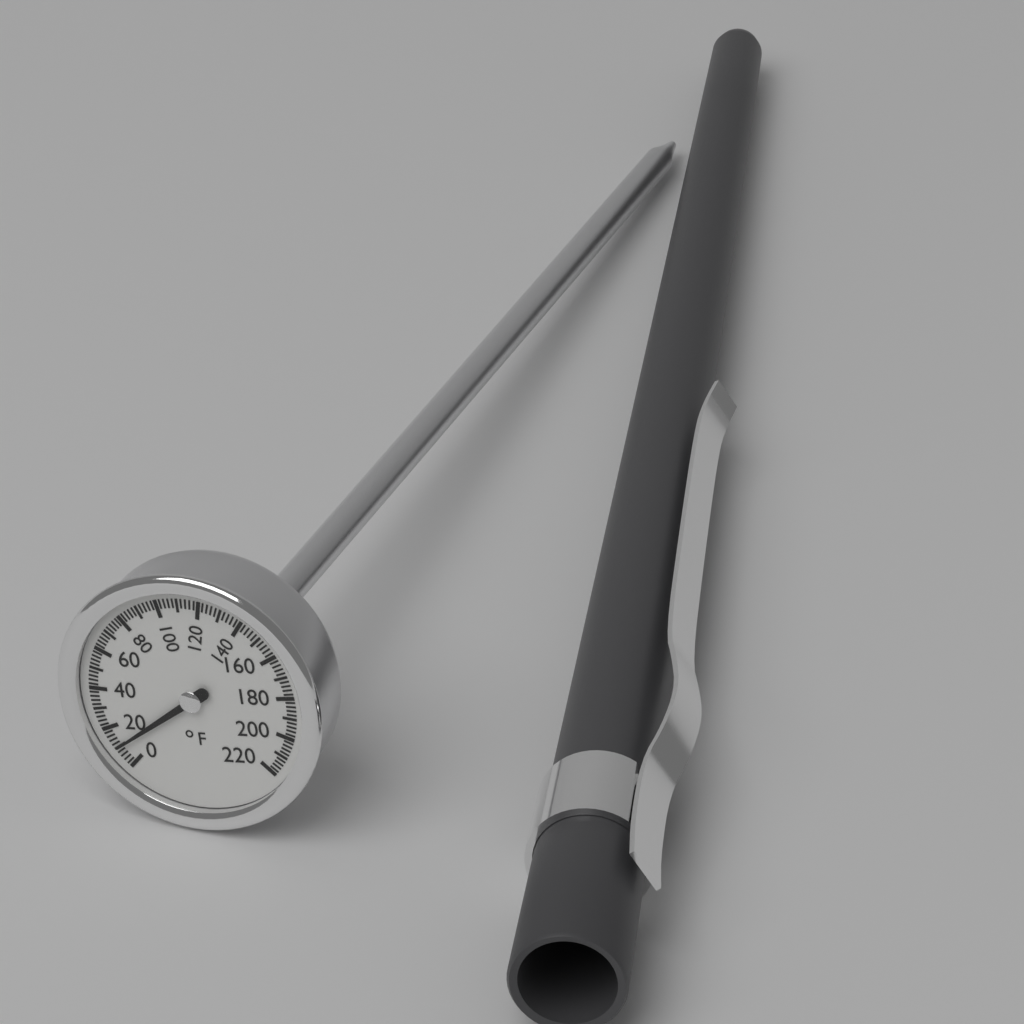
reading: 10 °F
